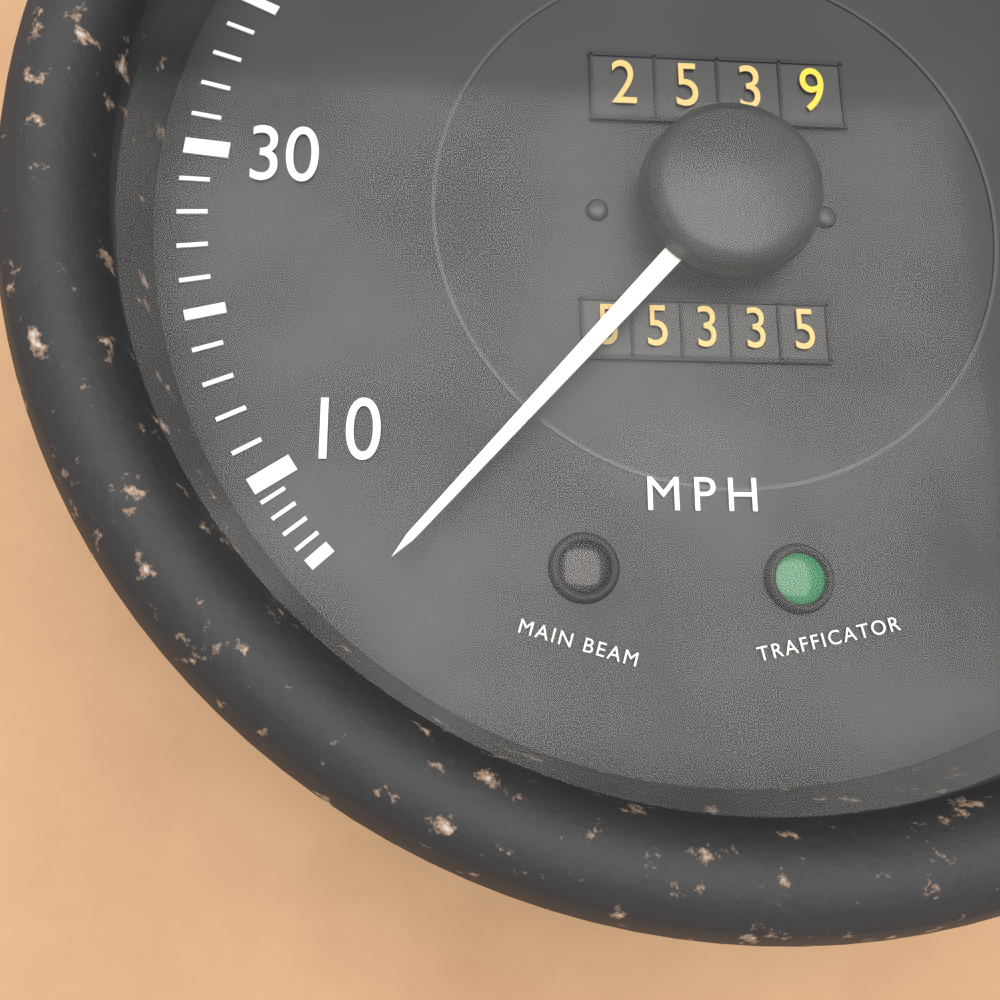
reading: 2 mph
